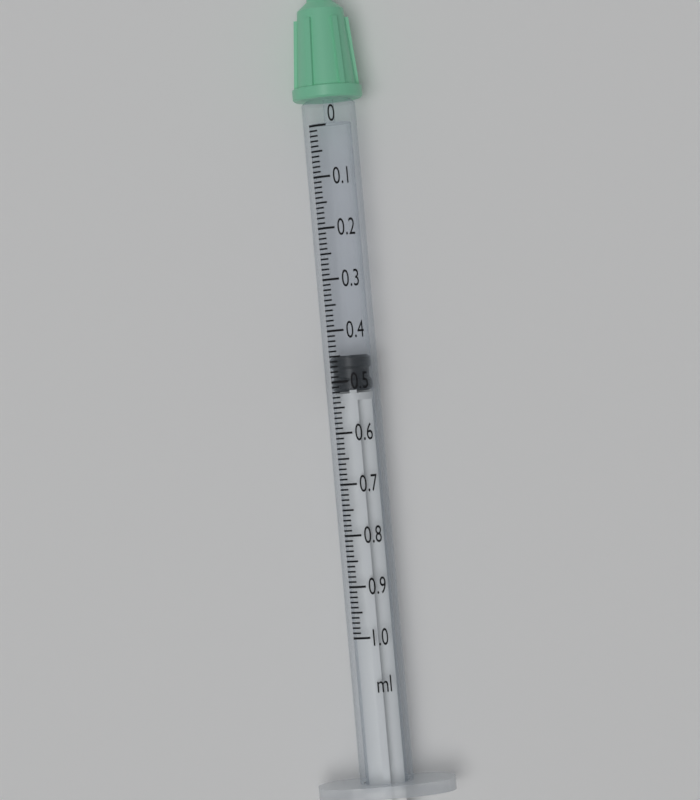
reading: 0.45 ml
